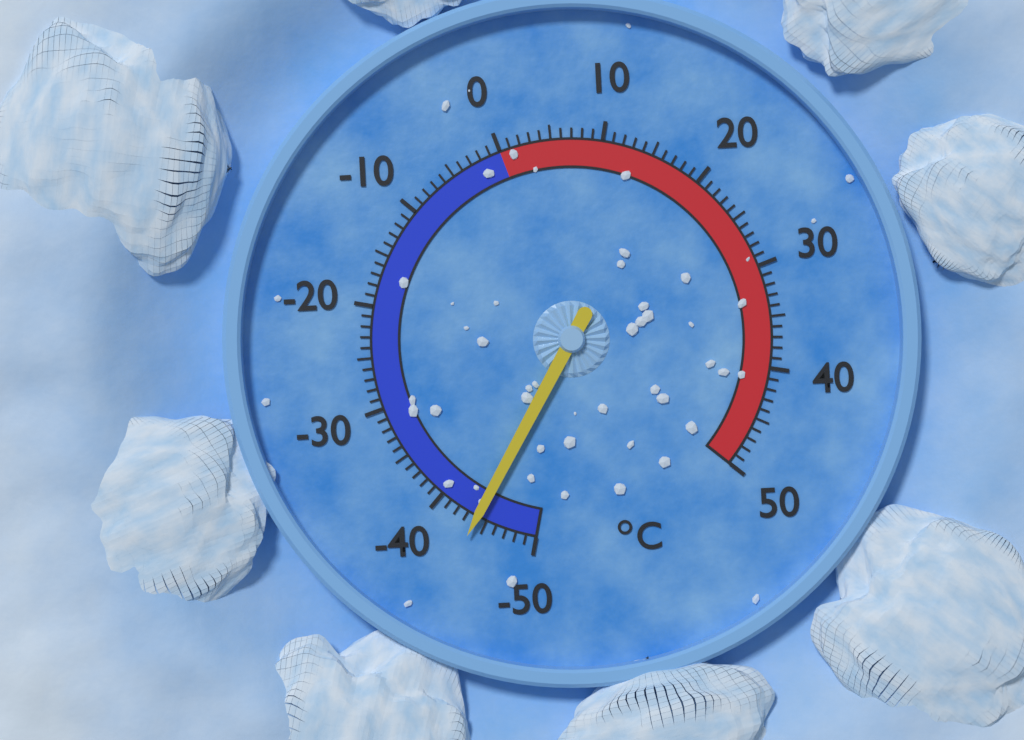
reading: -44 °C
